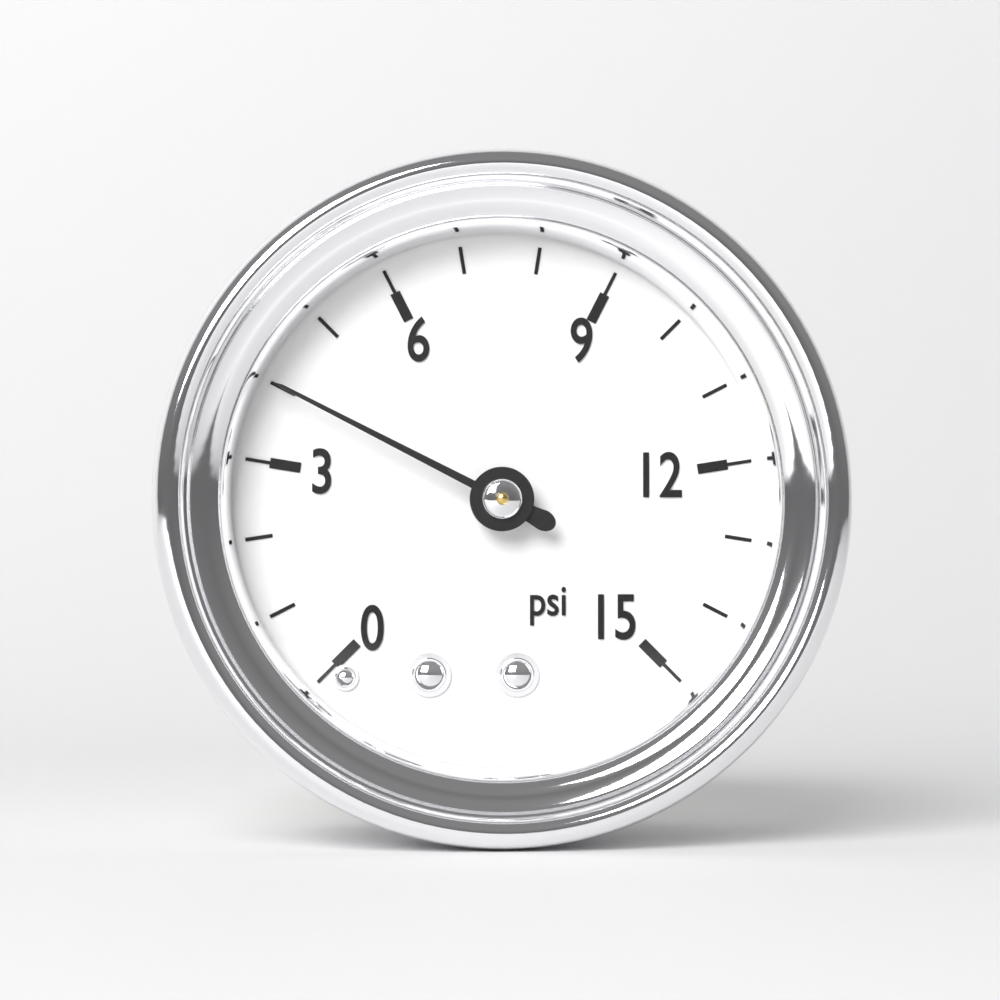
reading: 4 psi
